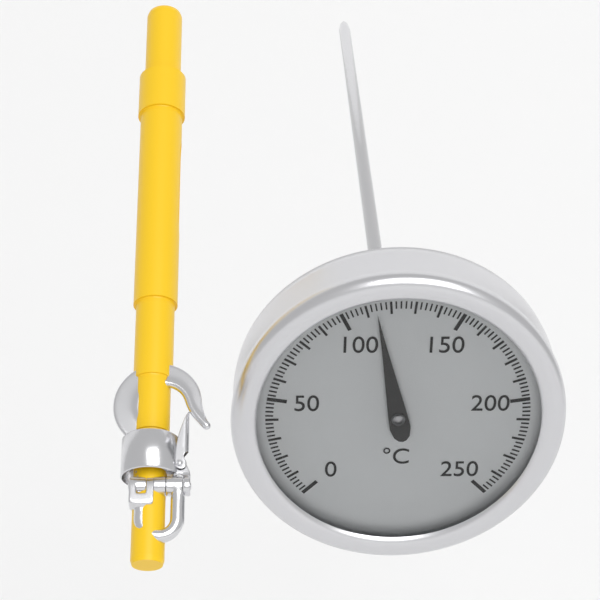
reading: 114 °C
